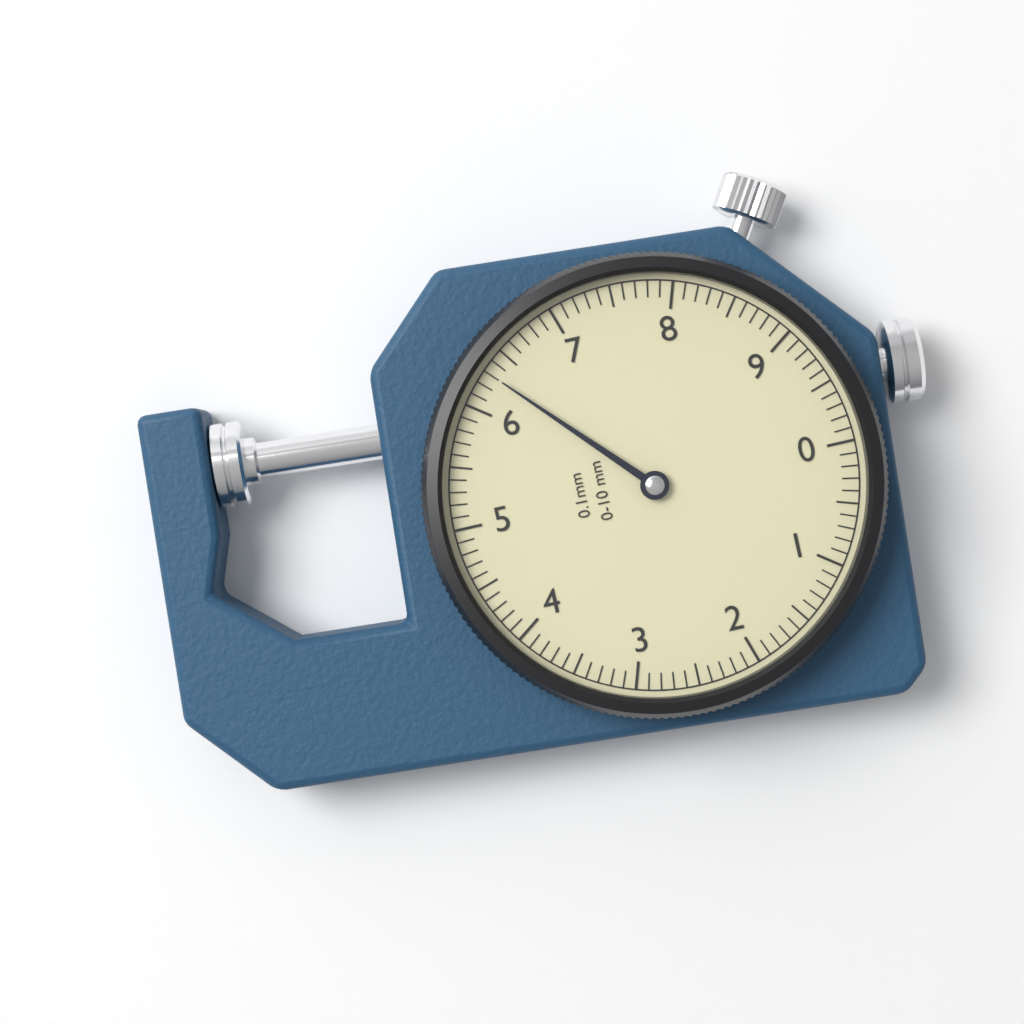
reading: 6.3 mm
